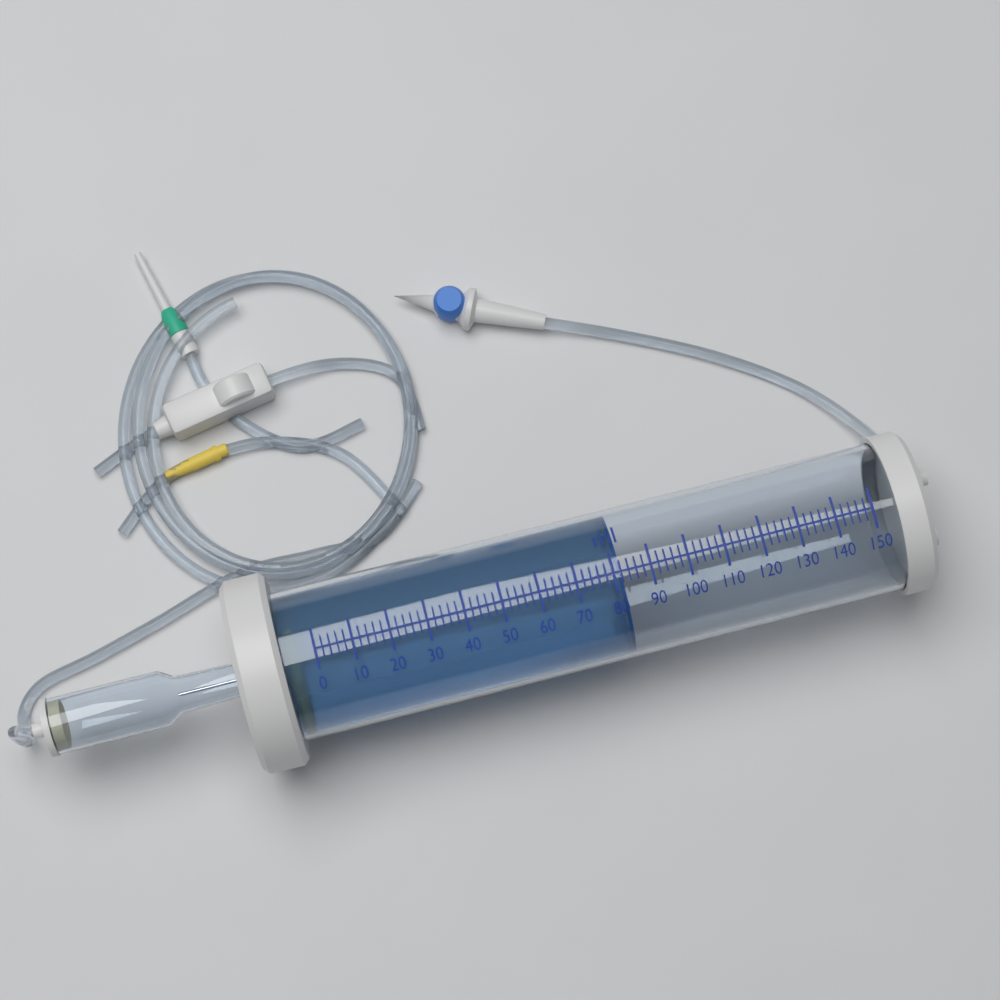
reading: 82 ml
